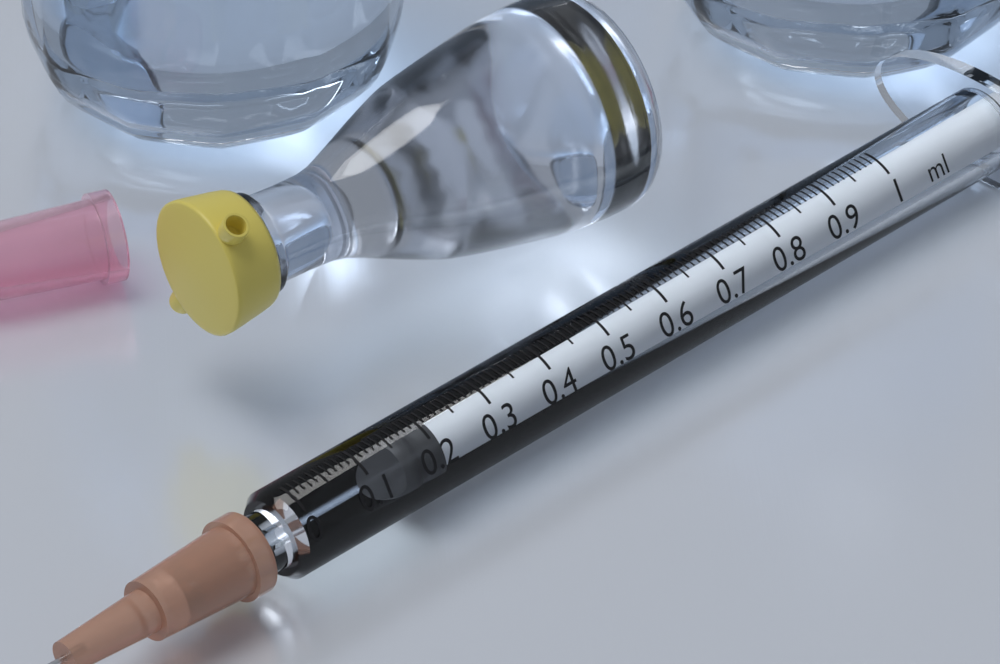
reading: 0.16 ml
